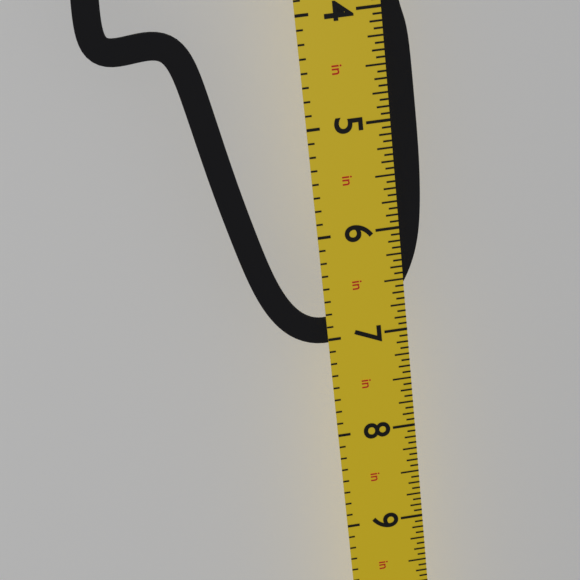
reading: 7.0625 in
